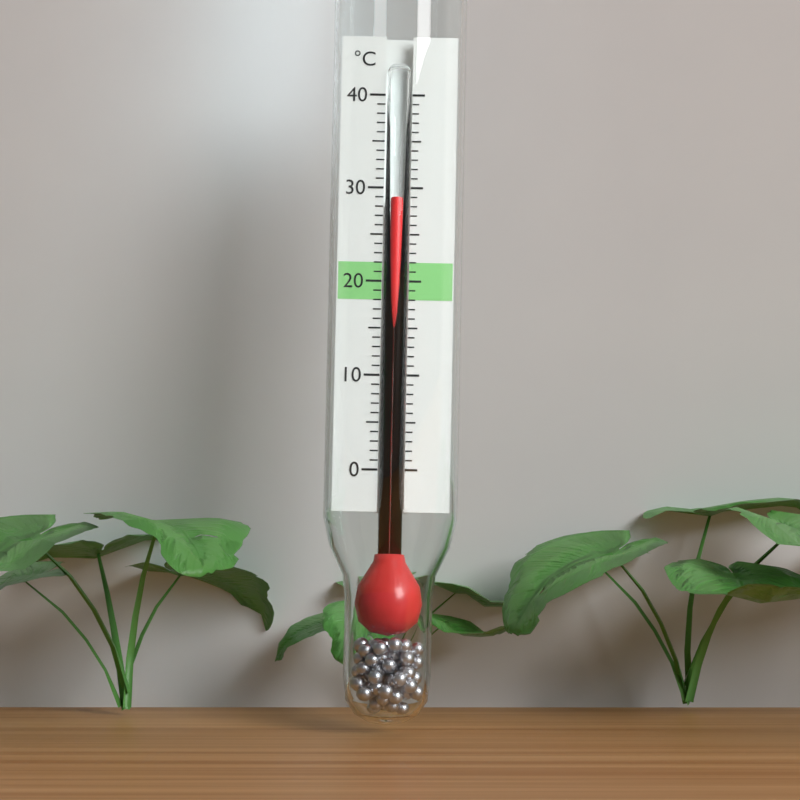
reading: 29 °C
